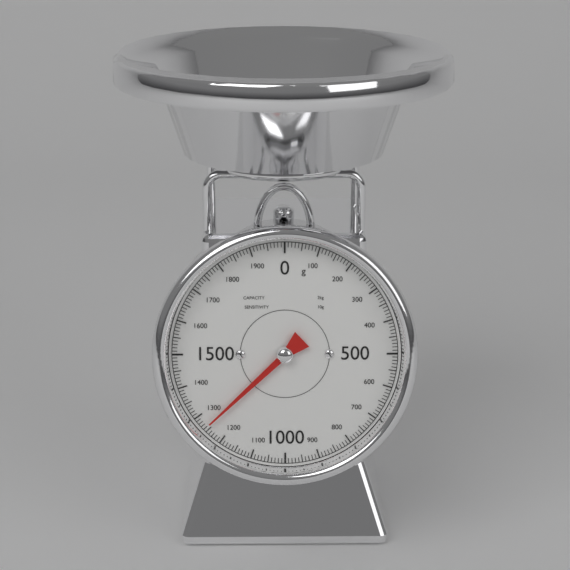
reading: 1260 g
